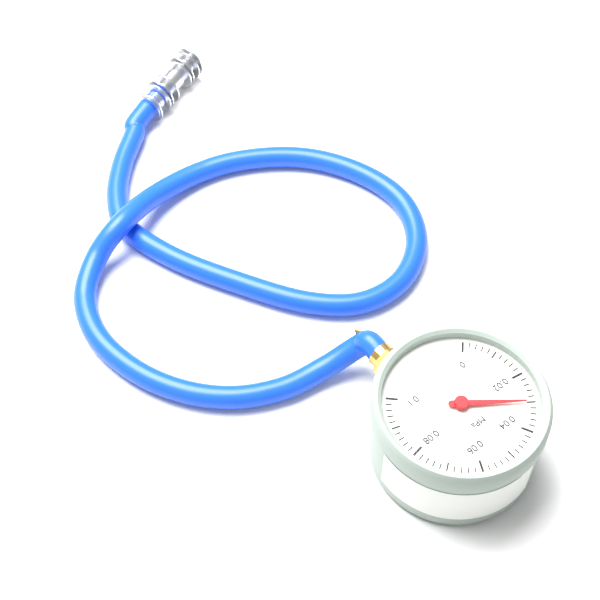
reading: 0.030 MPa
